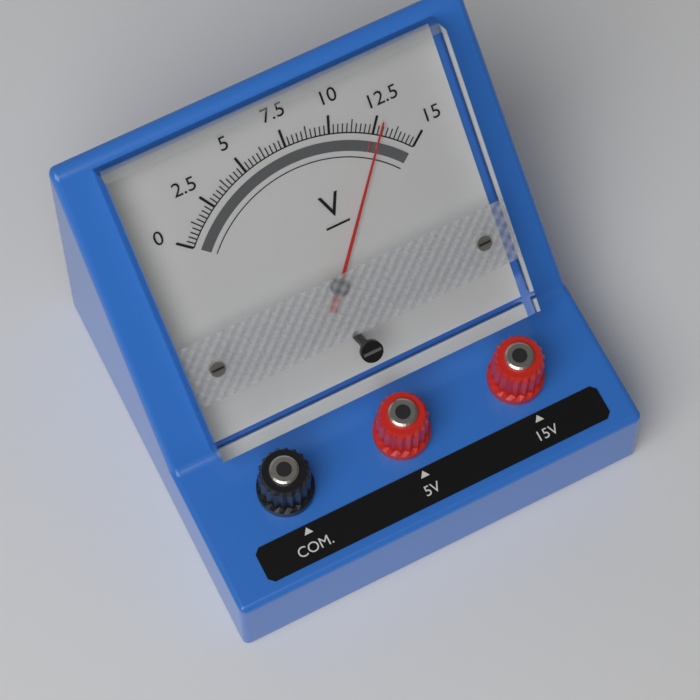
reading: 12.75 V
